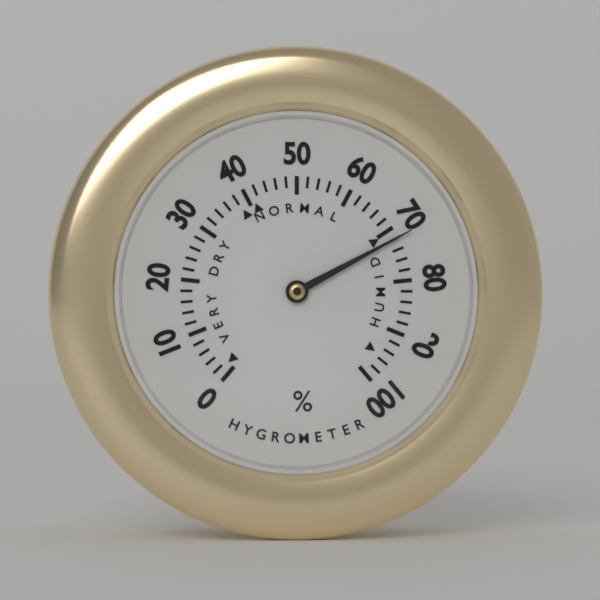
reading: 72 %
